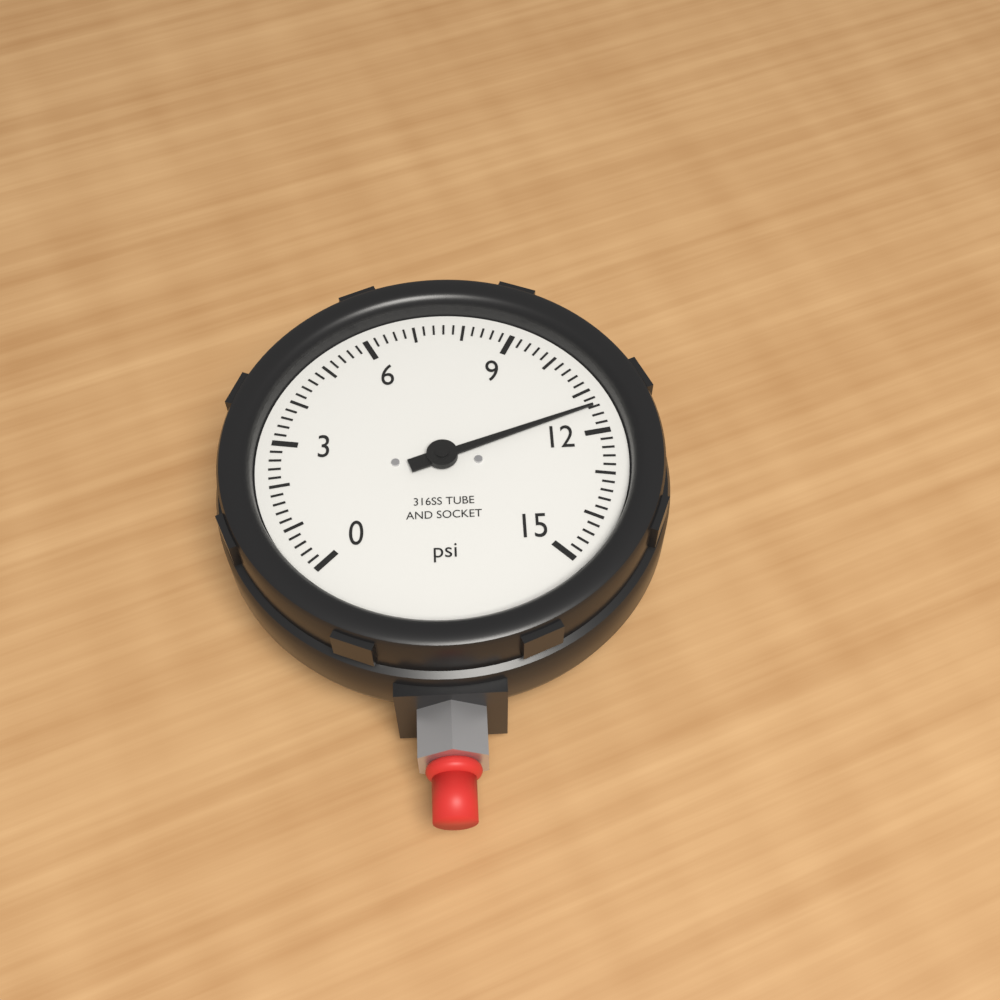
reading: 11.4 psi
